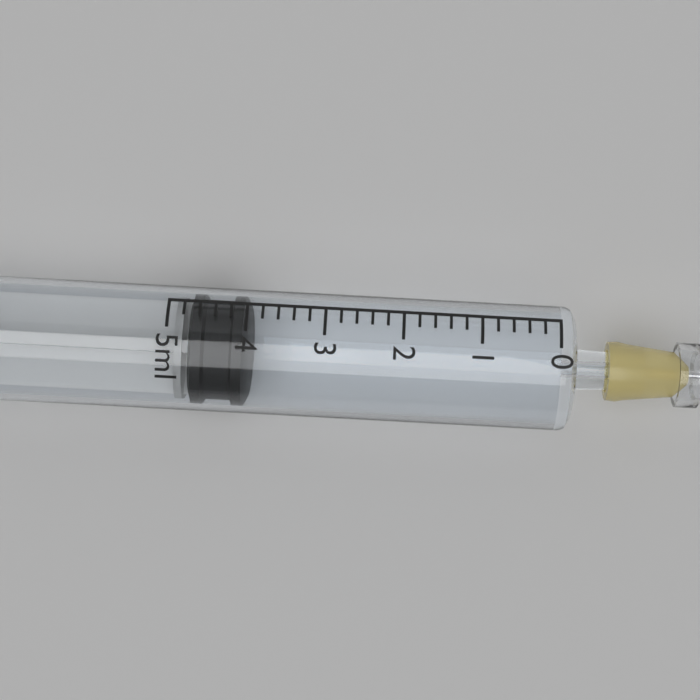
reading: 4.0 ml
